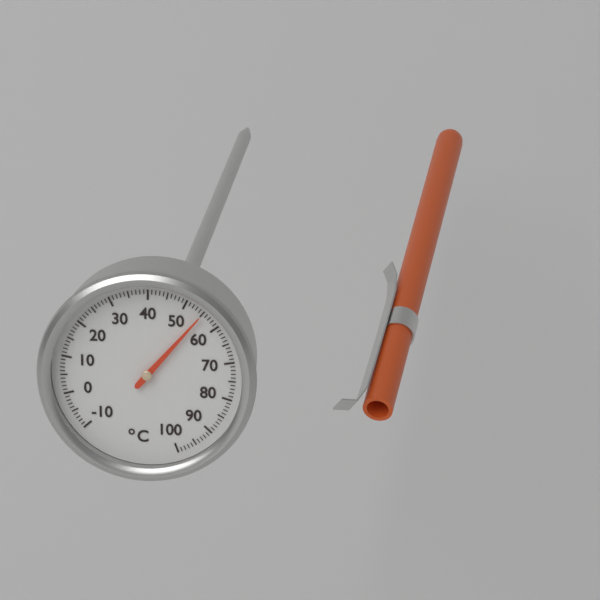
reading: 55 °C
